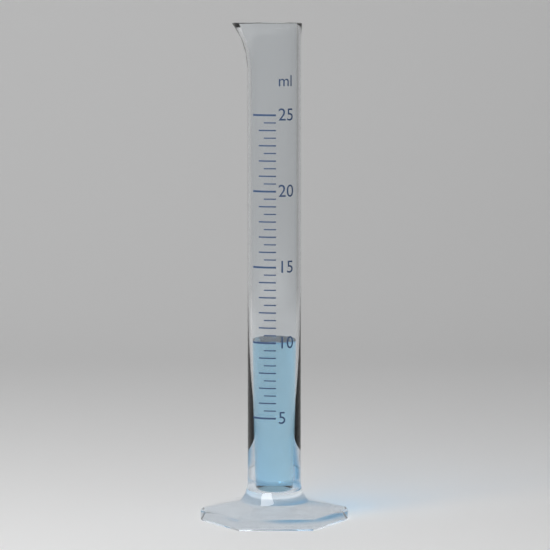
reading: 10.0 ml
